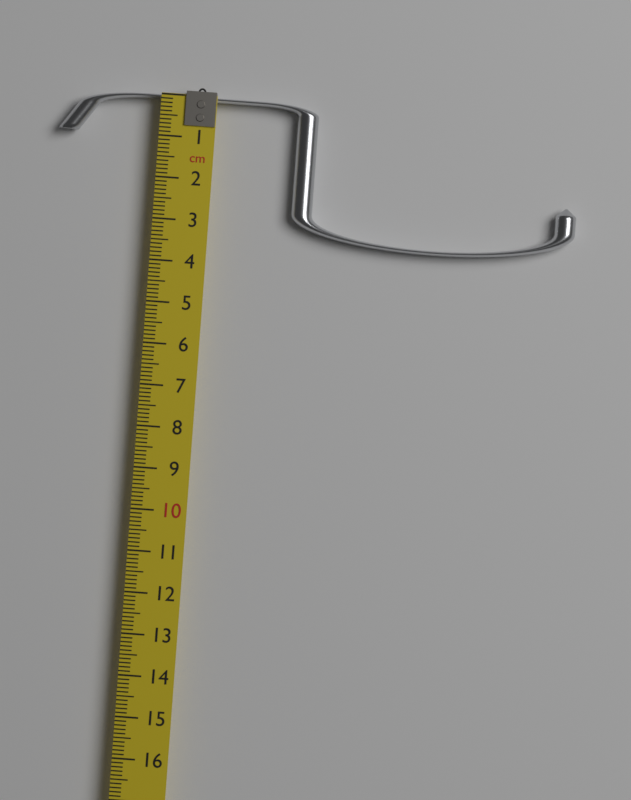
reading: 3.4 cm
